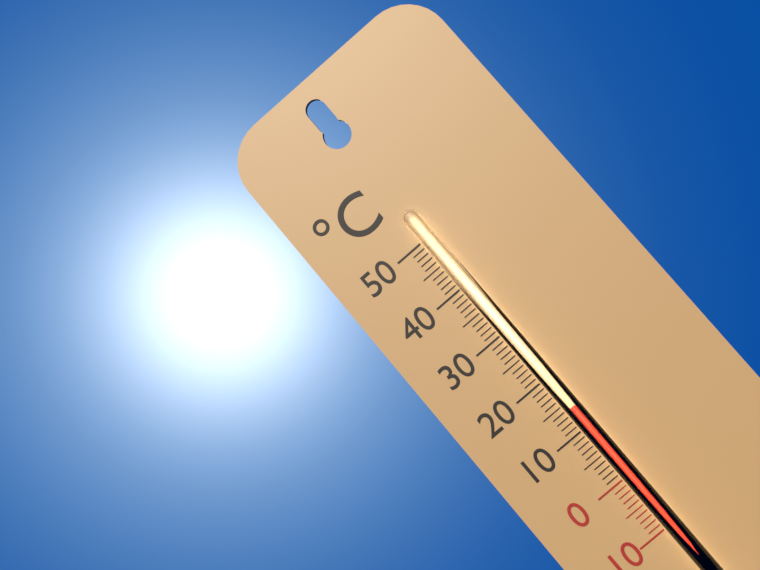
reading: 14 °C
